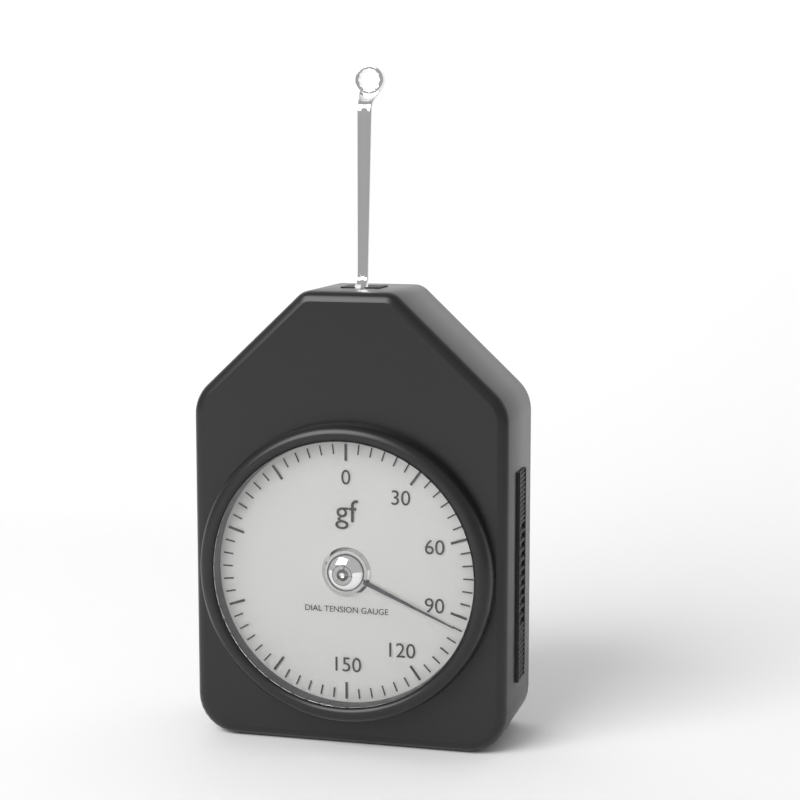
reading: 95 gf
